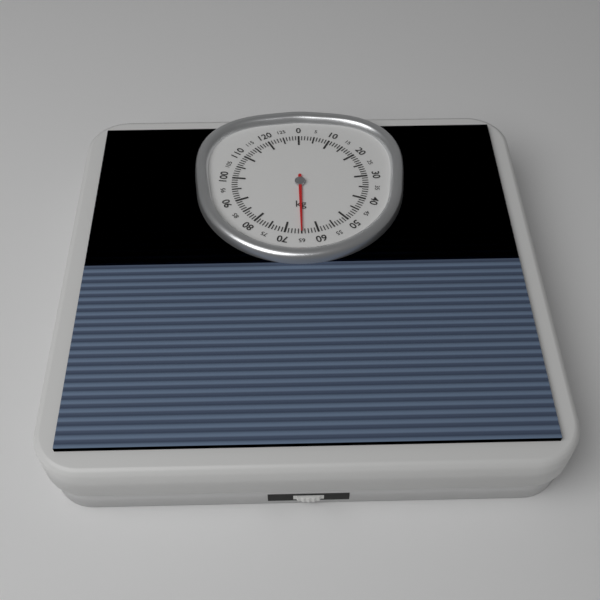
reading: 65 kg
